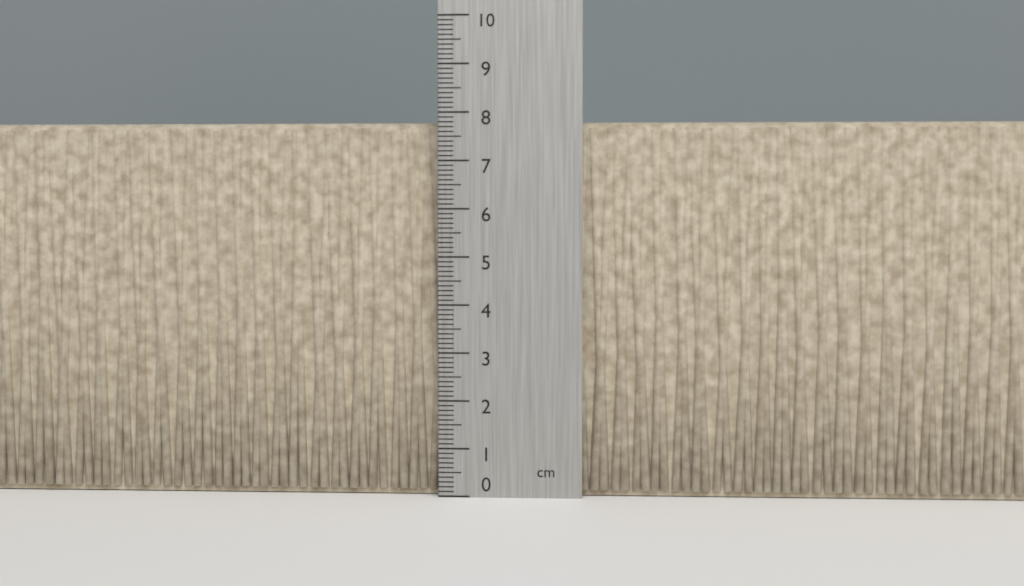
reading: 7.8 cm
